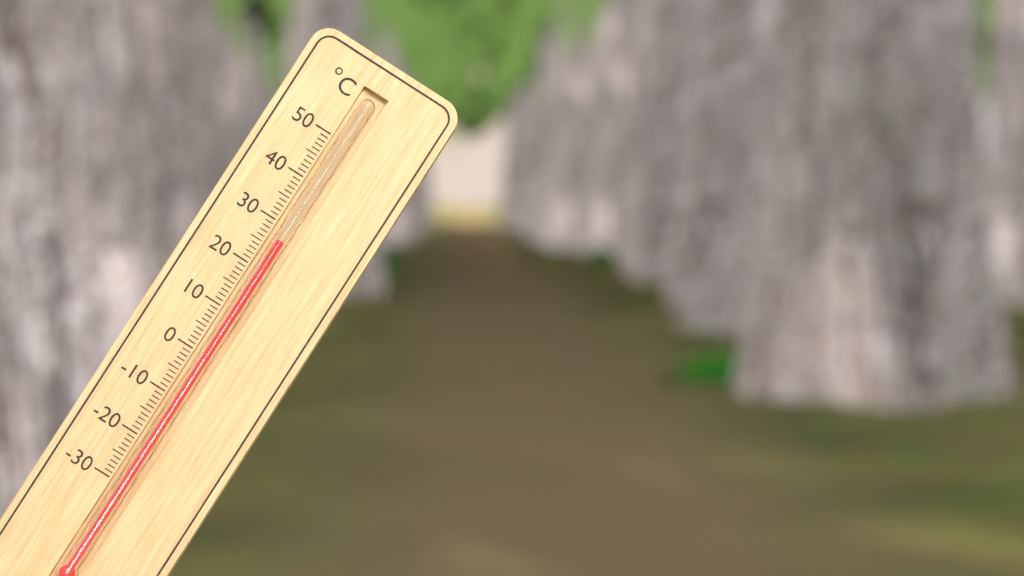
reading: 27 °C
